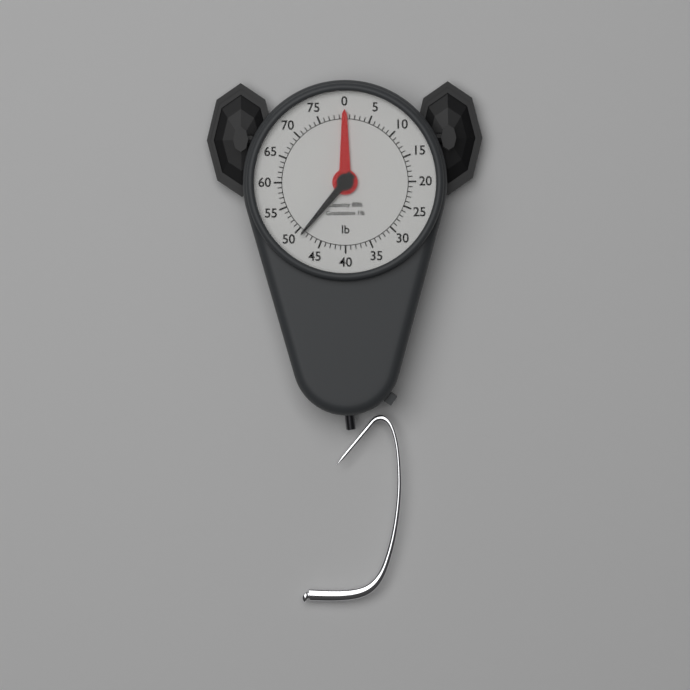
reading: 49 lb
